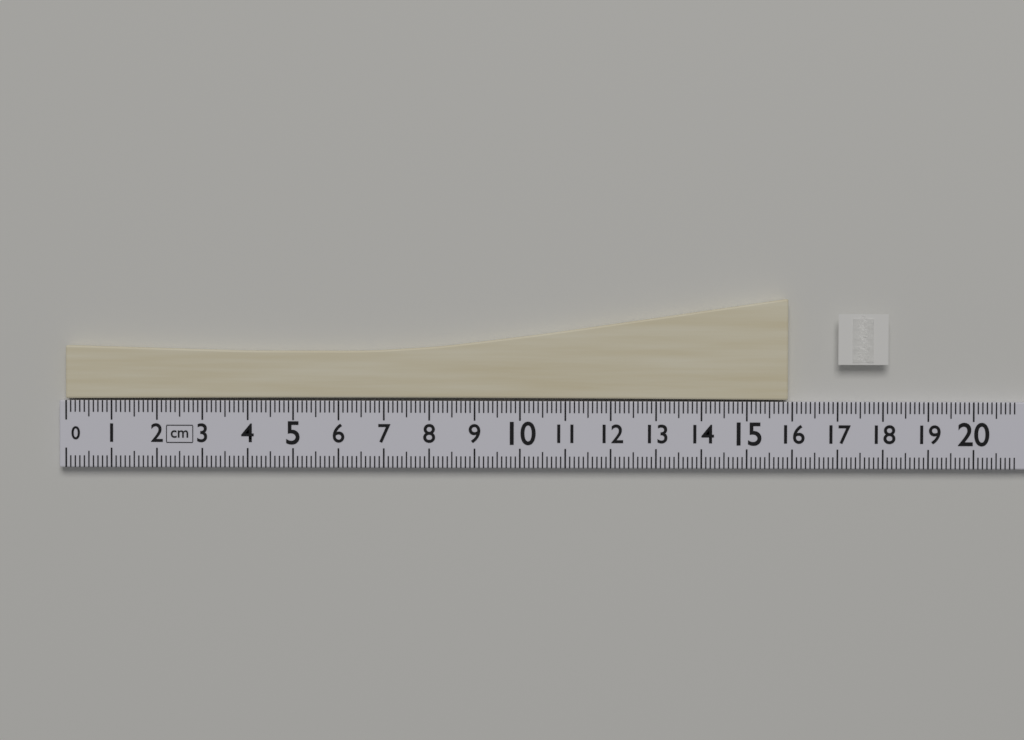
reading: 15.9 cm
